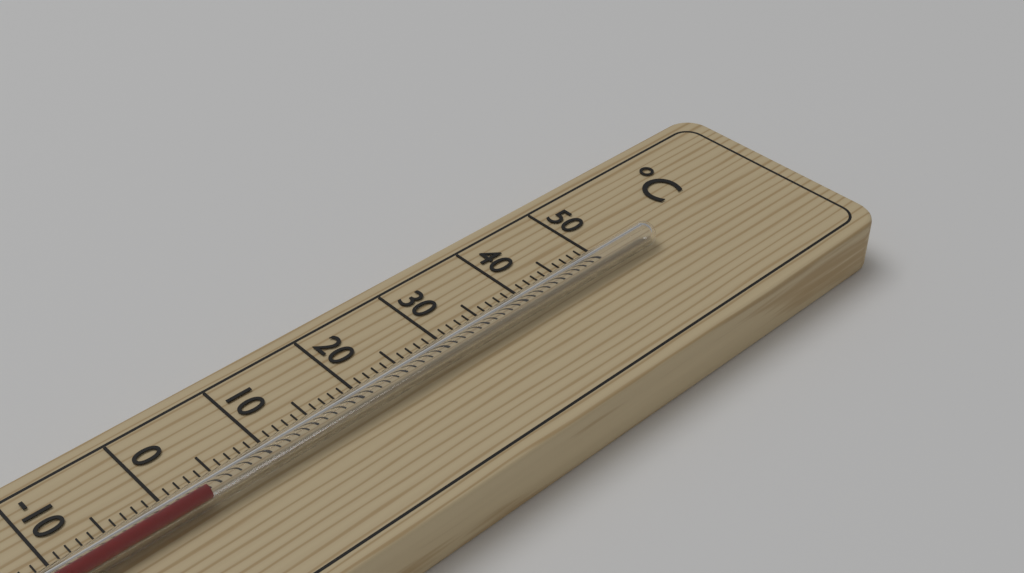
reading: 3 °C
